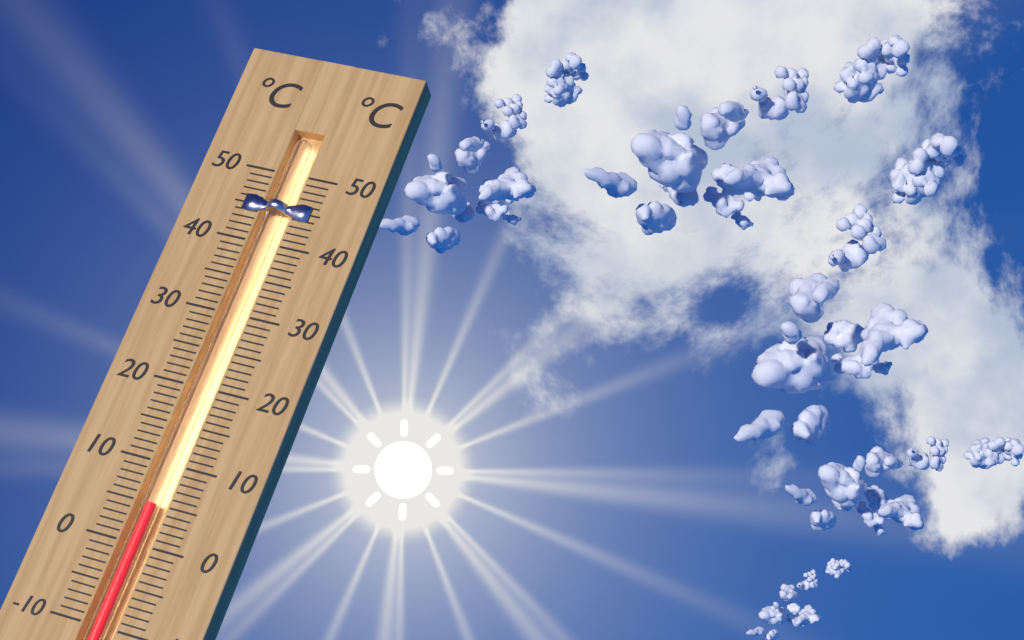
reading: 5 °C
